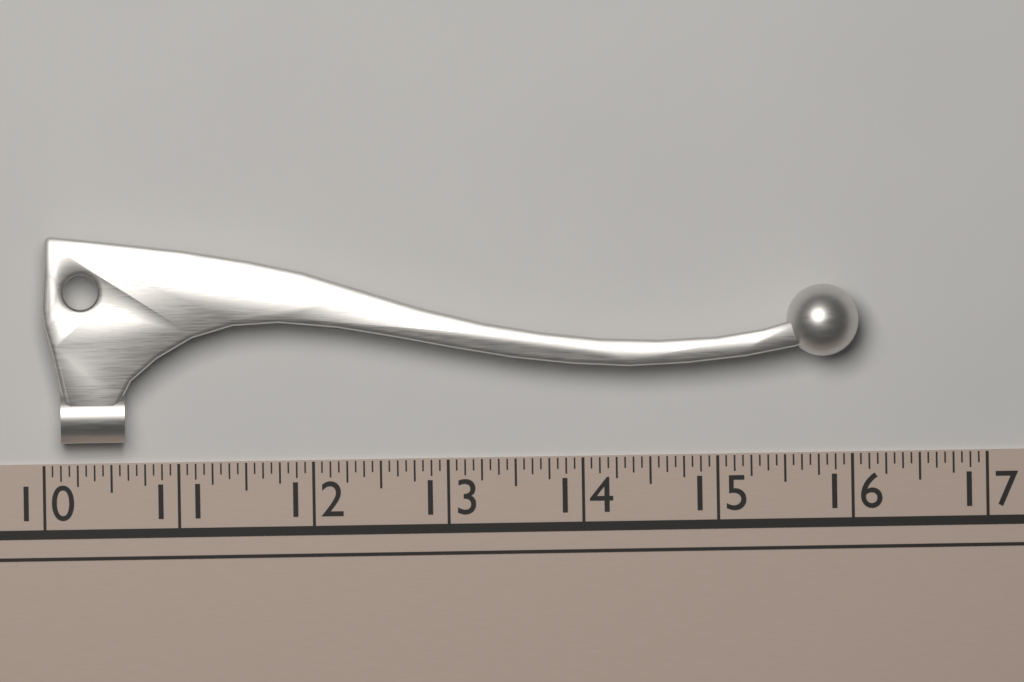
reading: 16.0625 (no unit)
